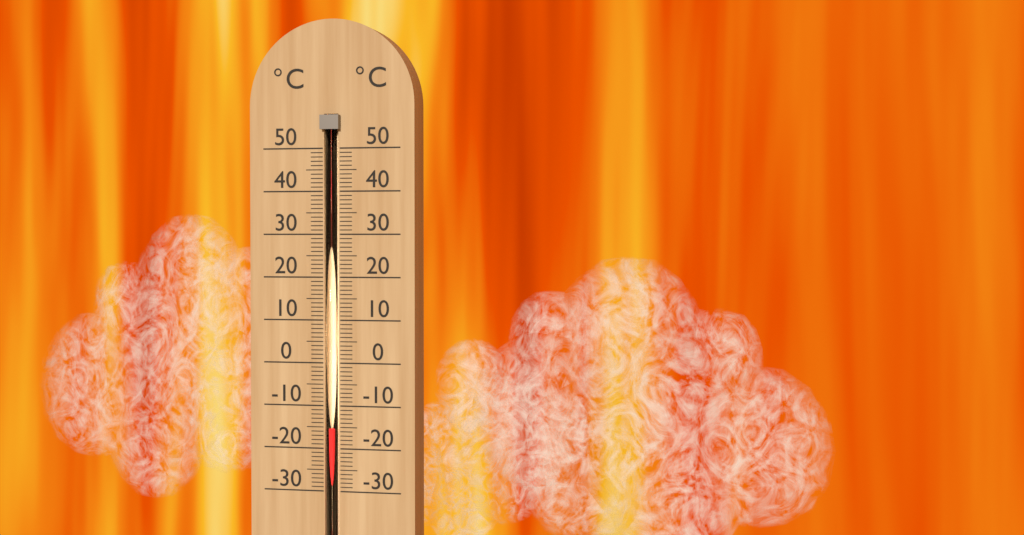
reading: -15 °C
